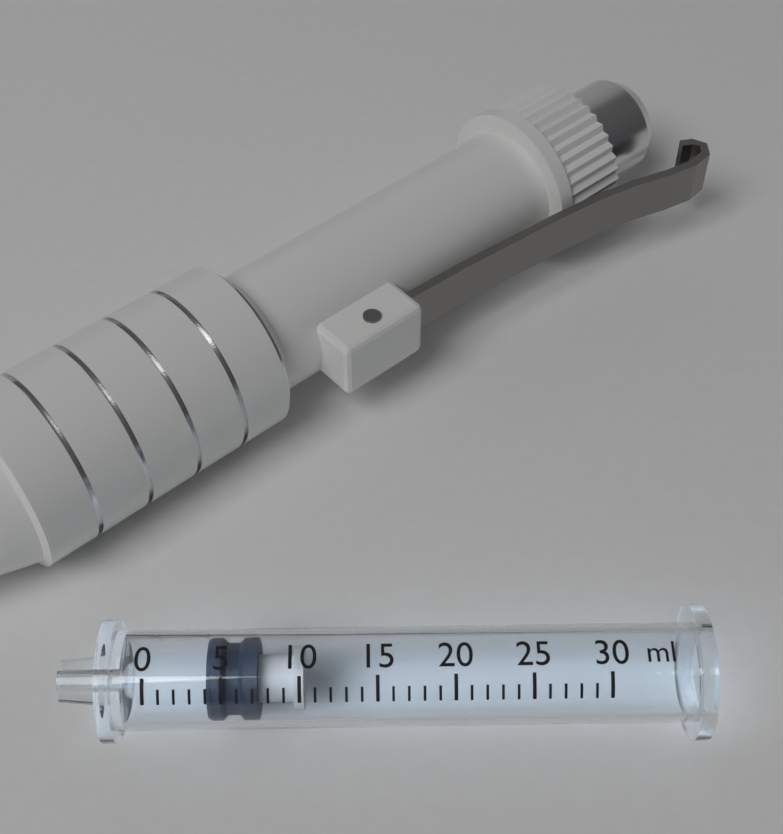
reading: 4 ml
